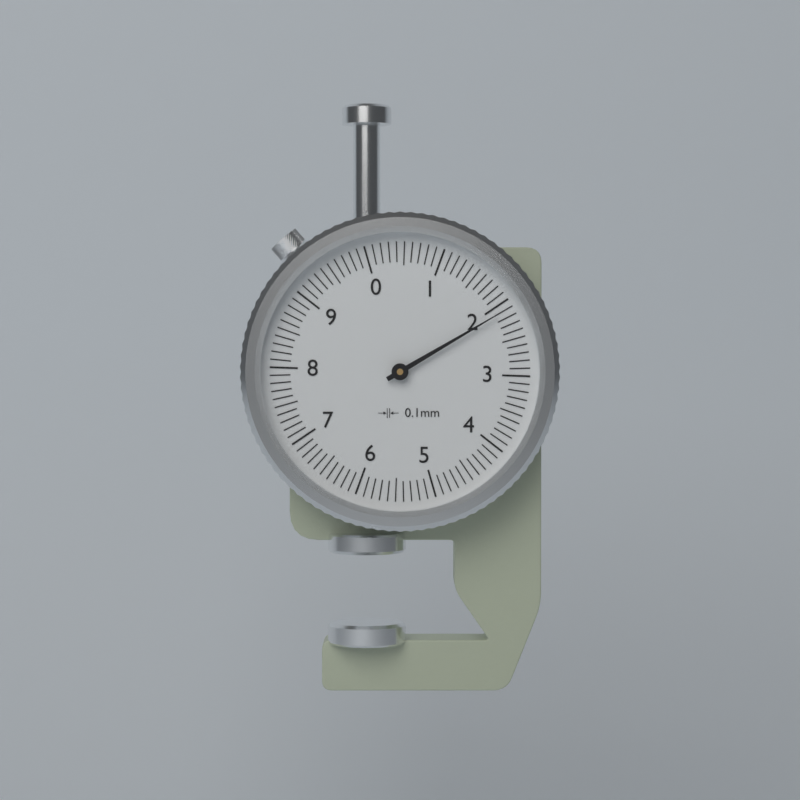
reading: 2.1 mm
